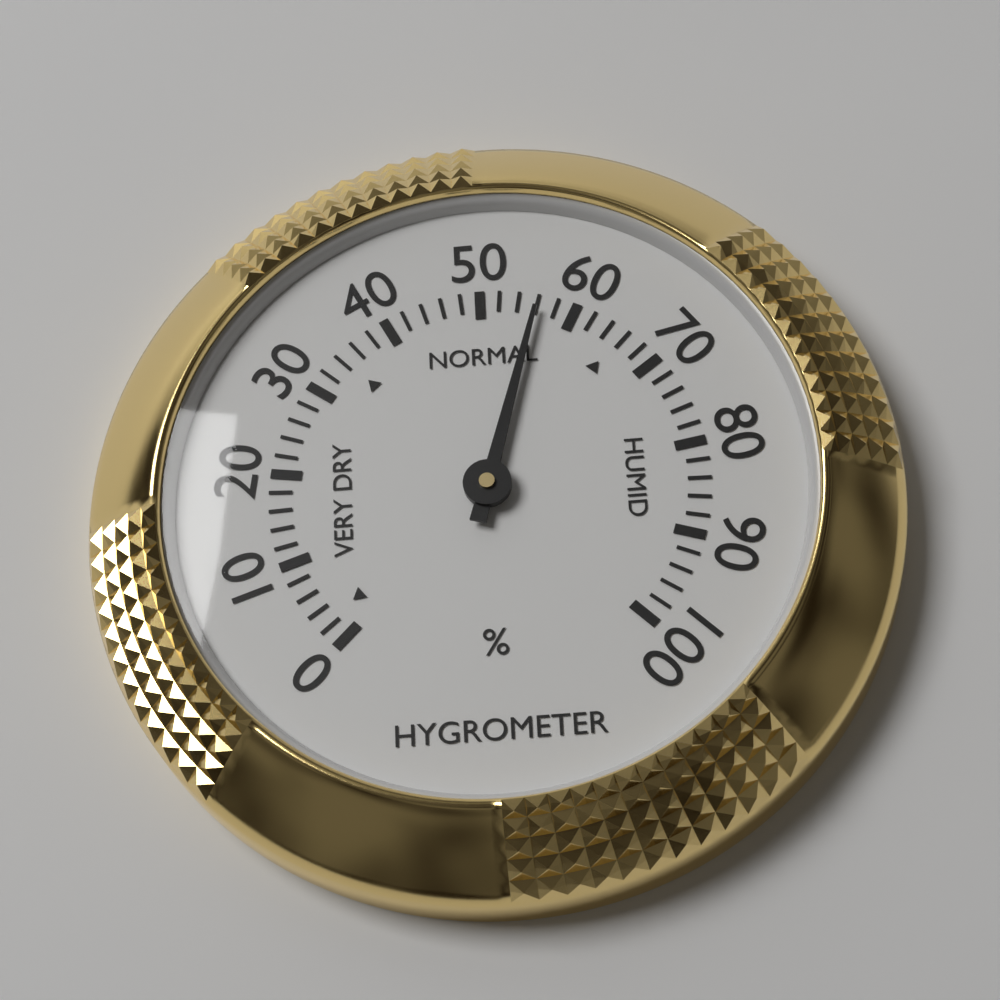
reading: 56 %
